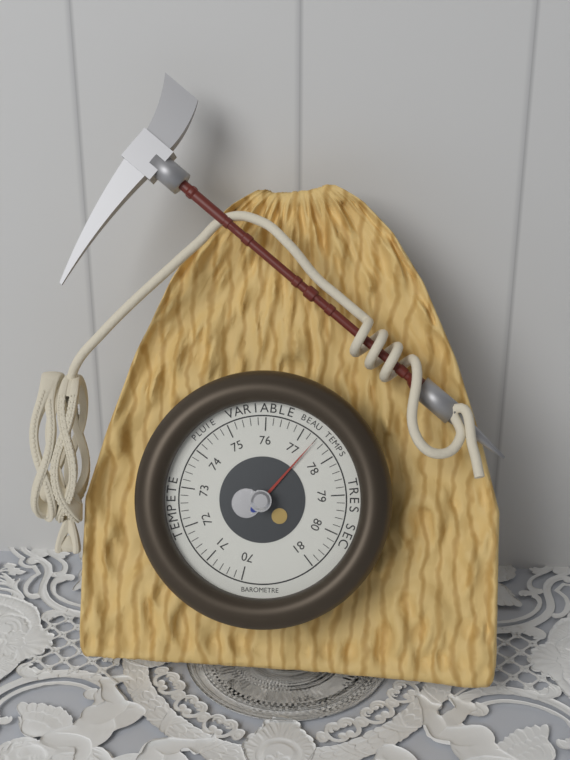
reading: 77.4 (no unit)
